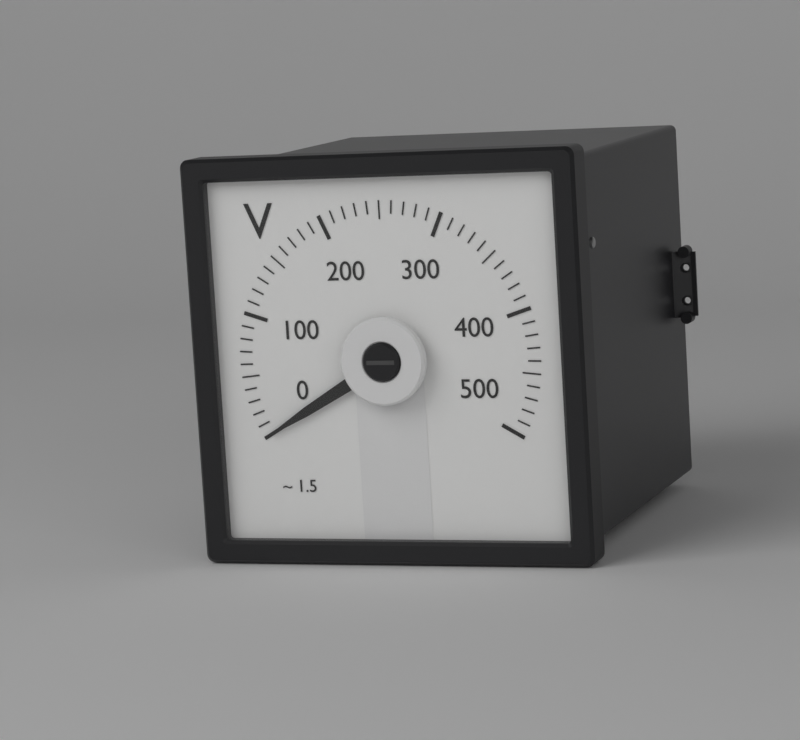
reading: 0 V
